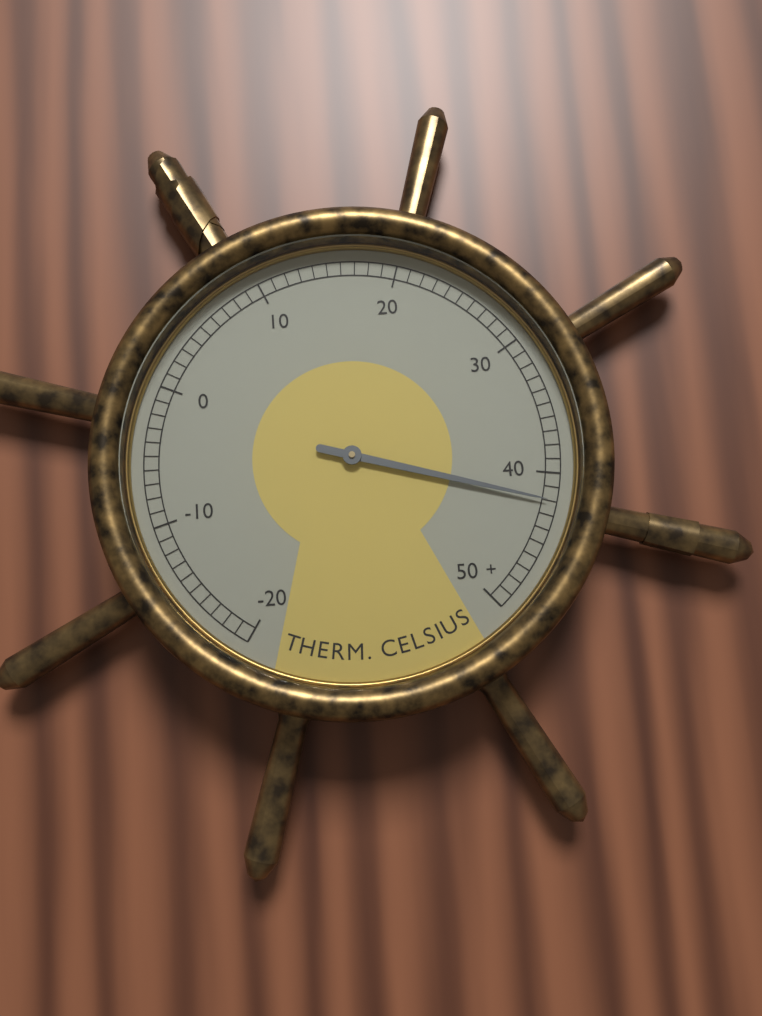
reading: 42 °C
